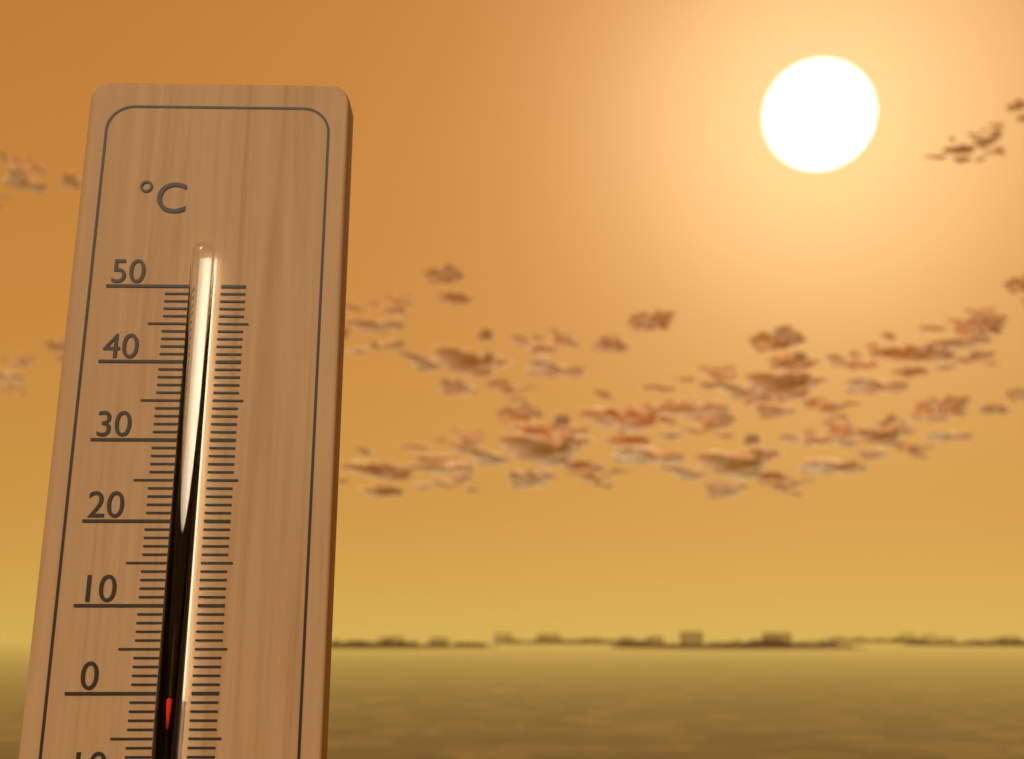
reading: 0 °C
